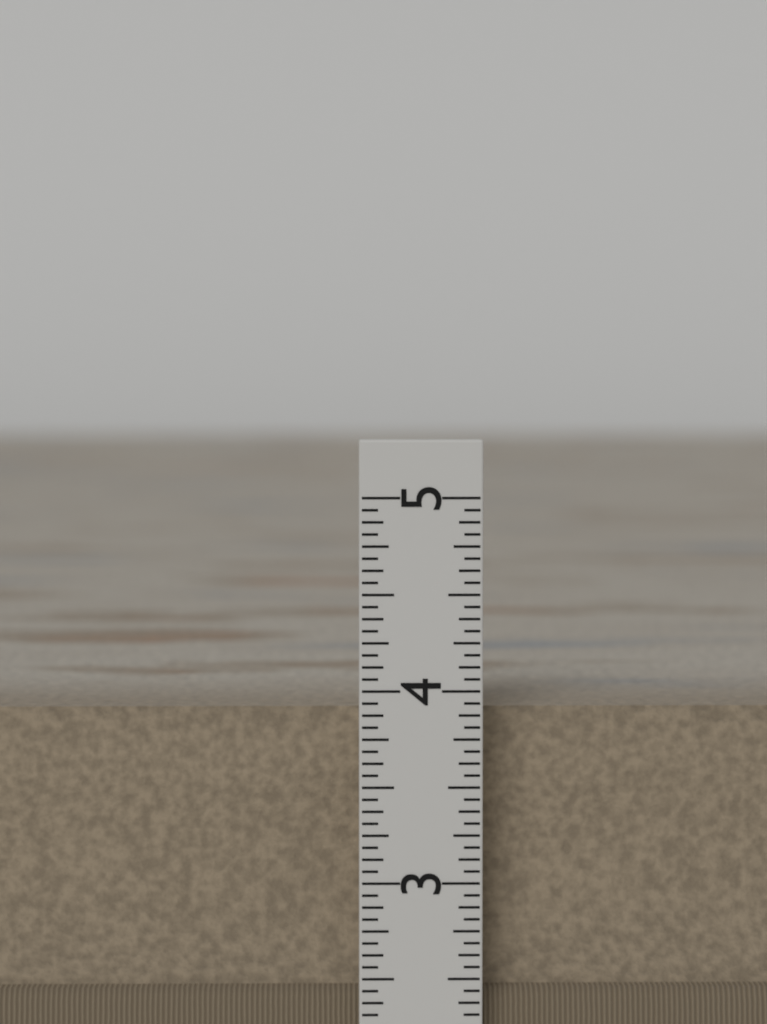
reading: 3.8750 in
